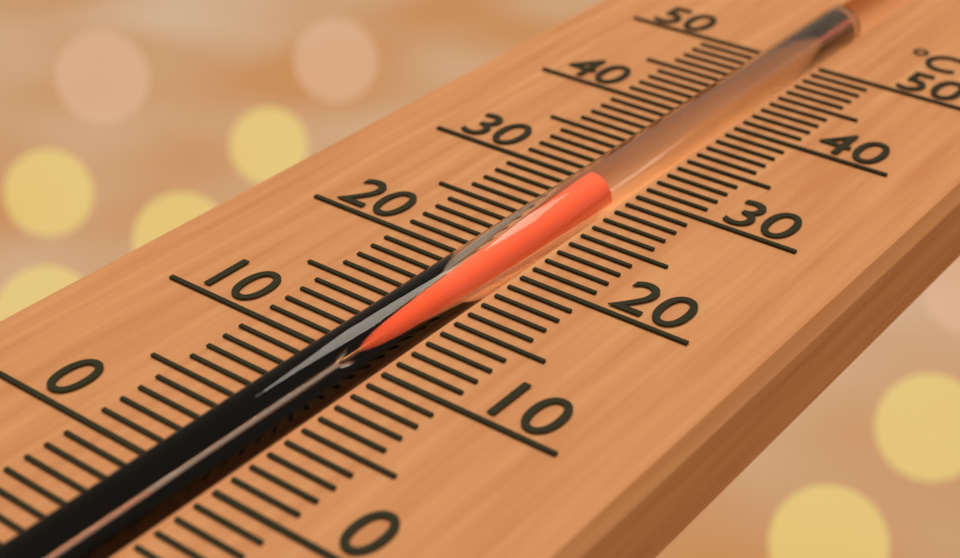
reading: 29 °C
